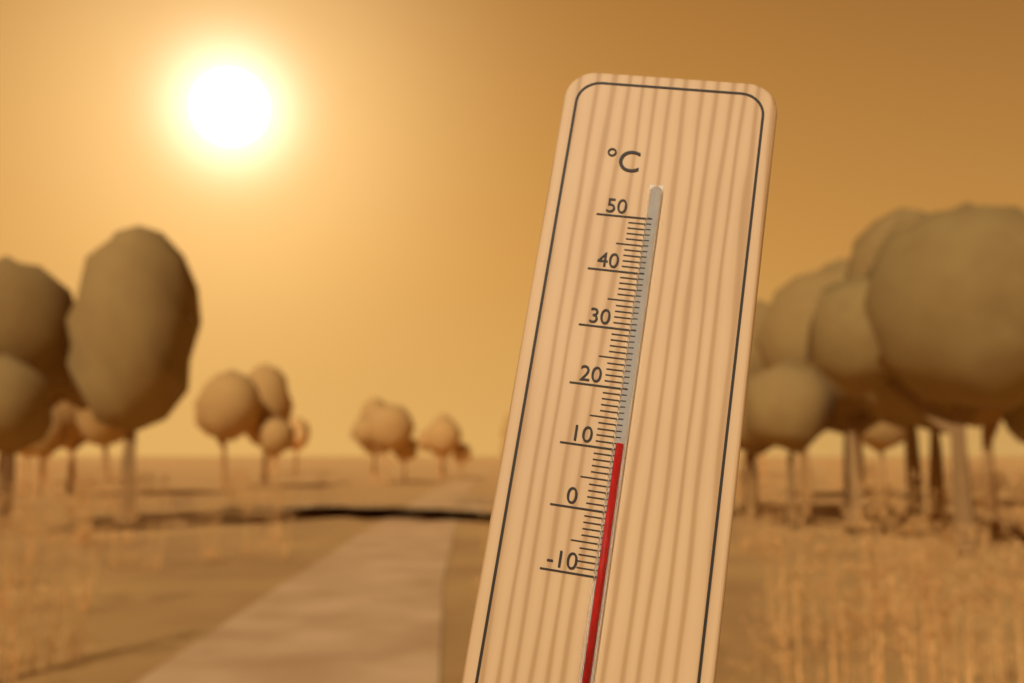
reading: 11 °C
